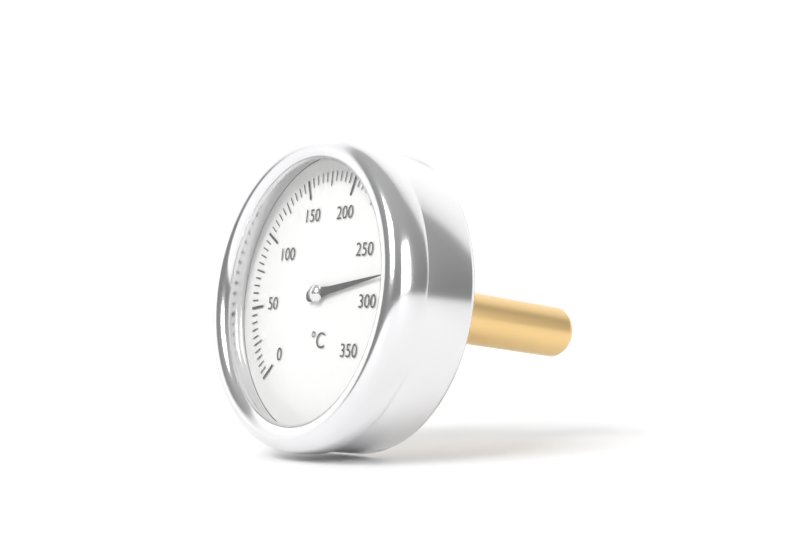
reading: 280 °C
